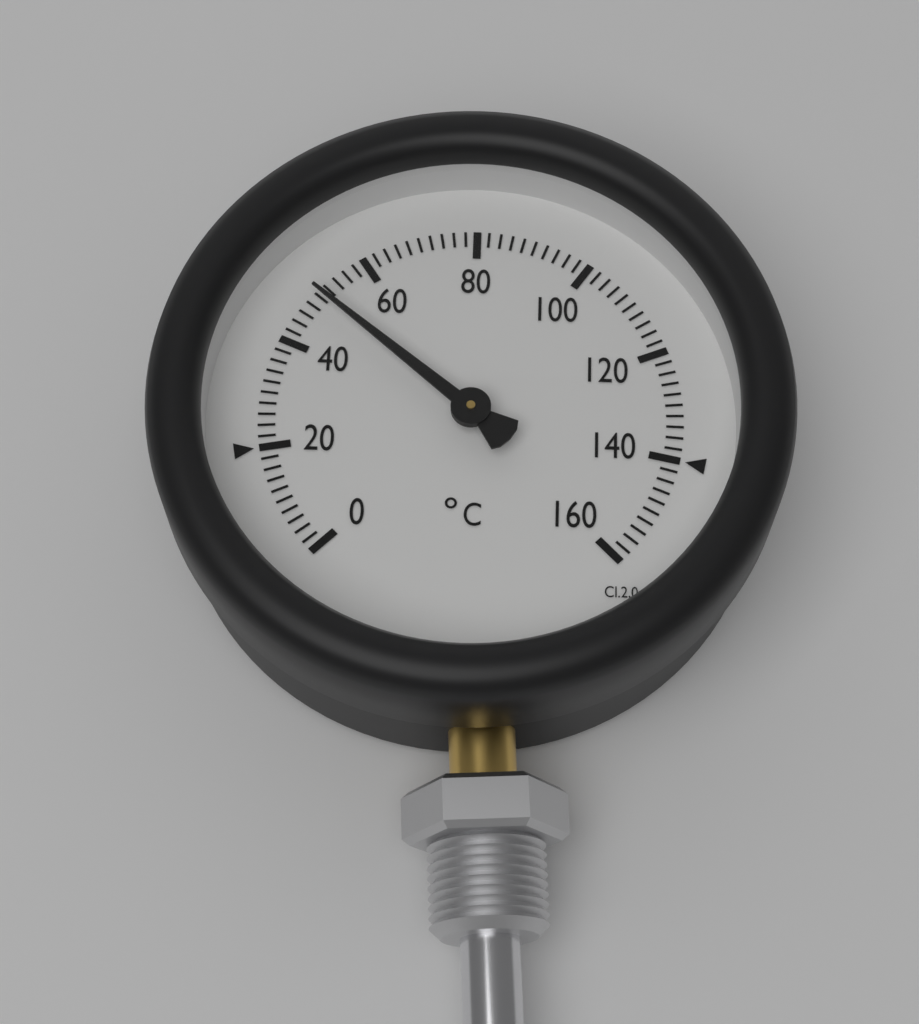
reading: 50 °C
